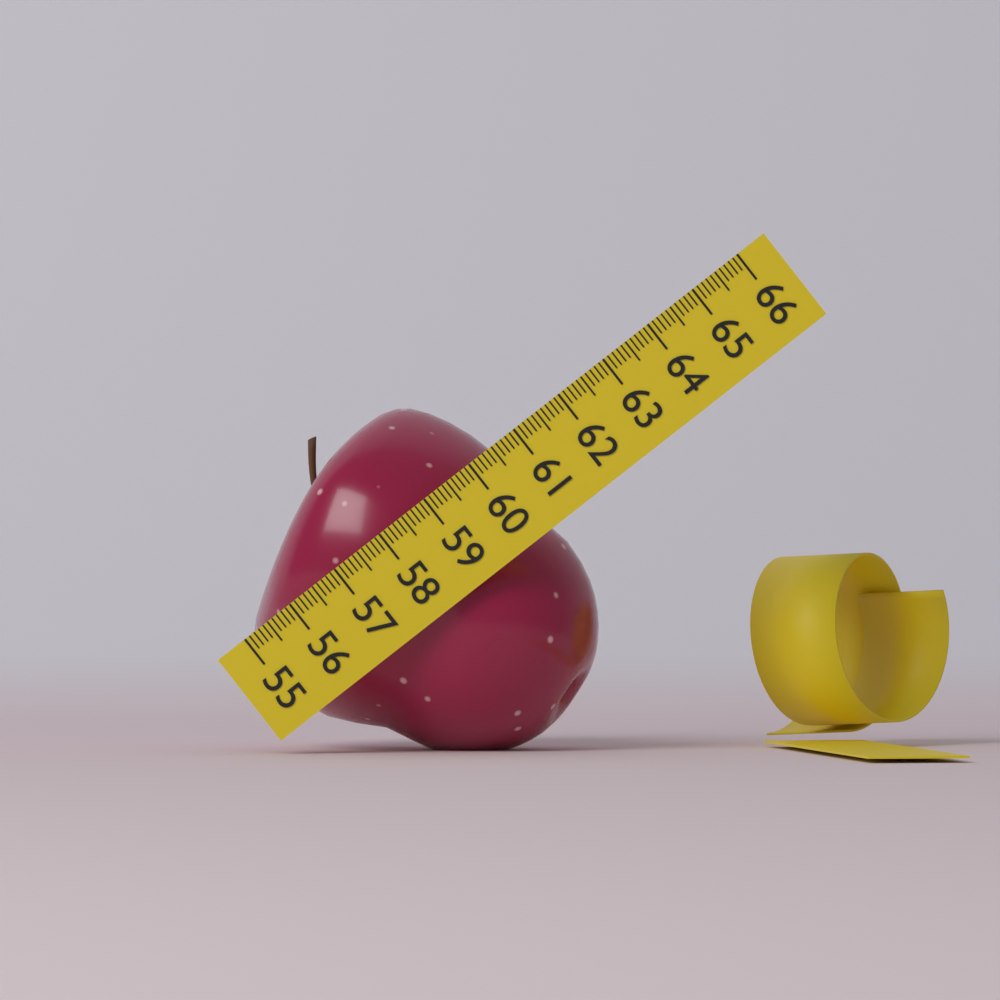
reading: 60.6 (no unit)
